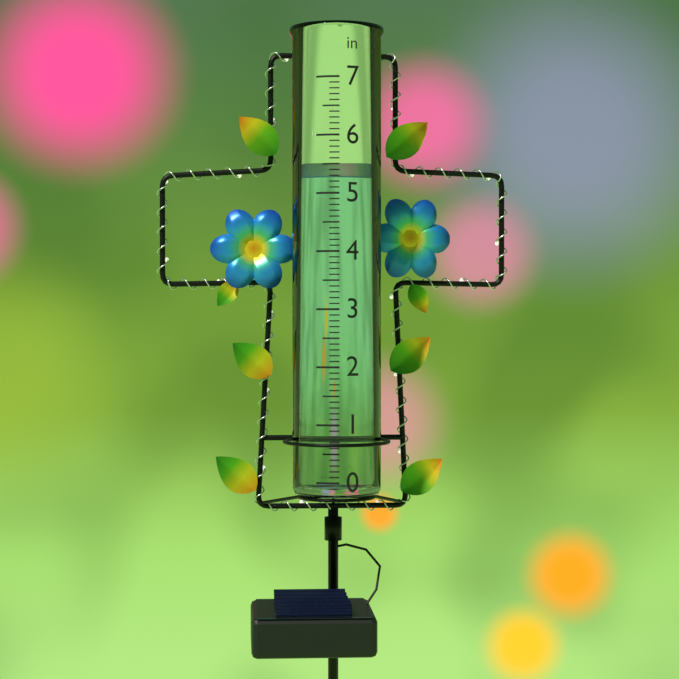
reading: 5.3 in
